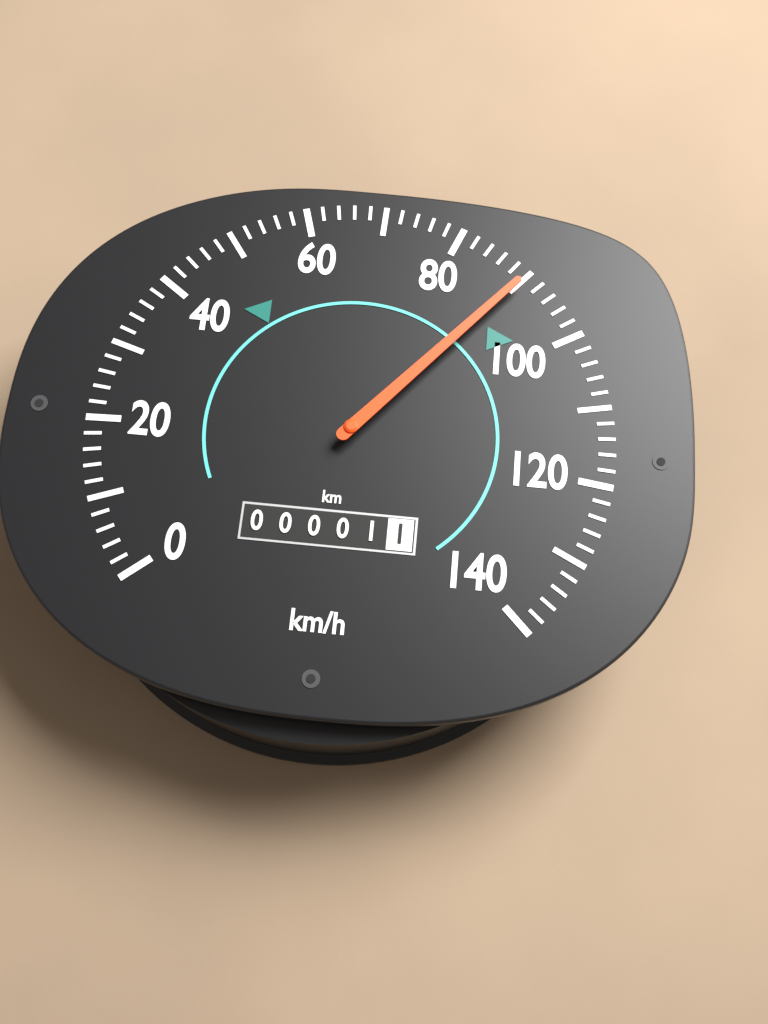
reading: 90 km/h
